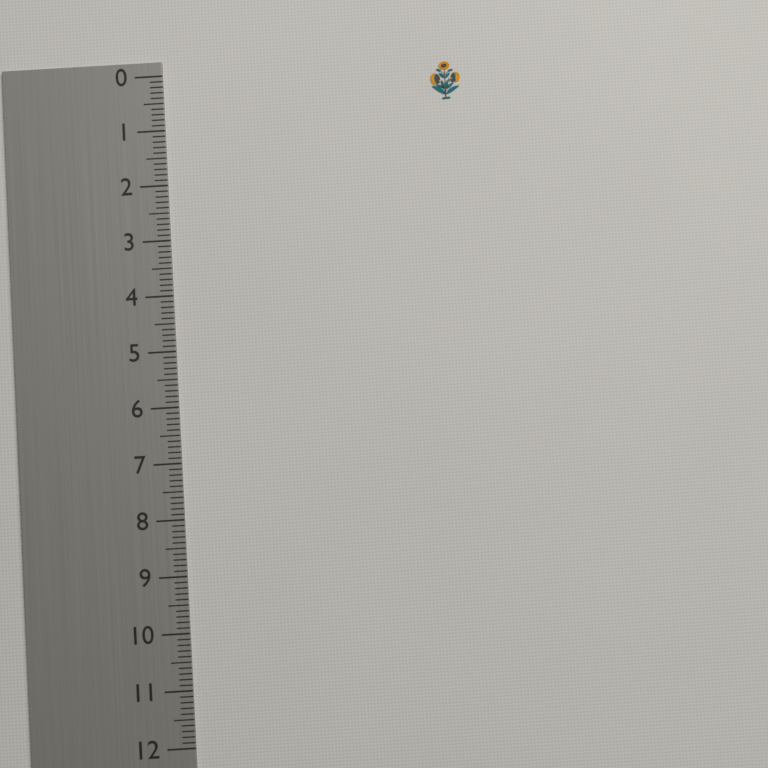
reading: 0.7 (no unit)
